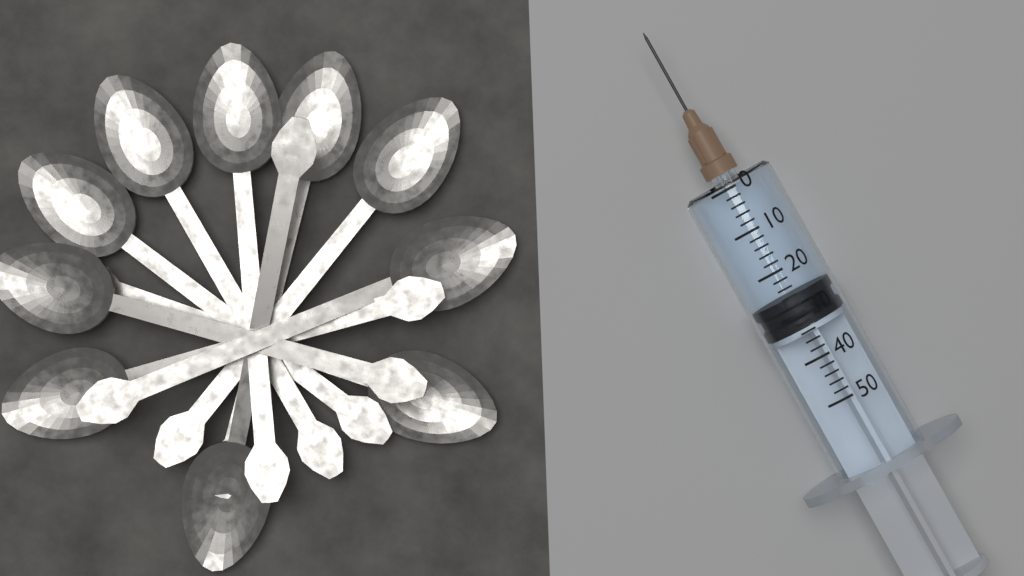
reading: 26 (no unit)
